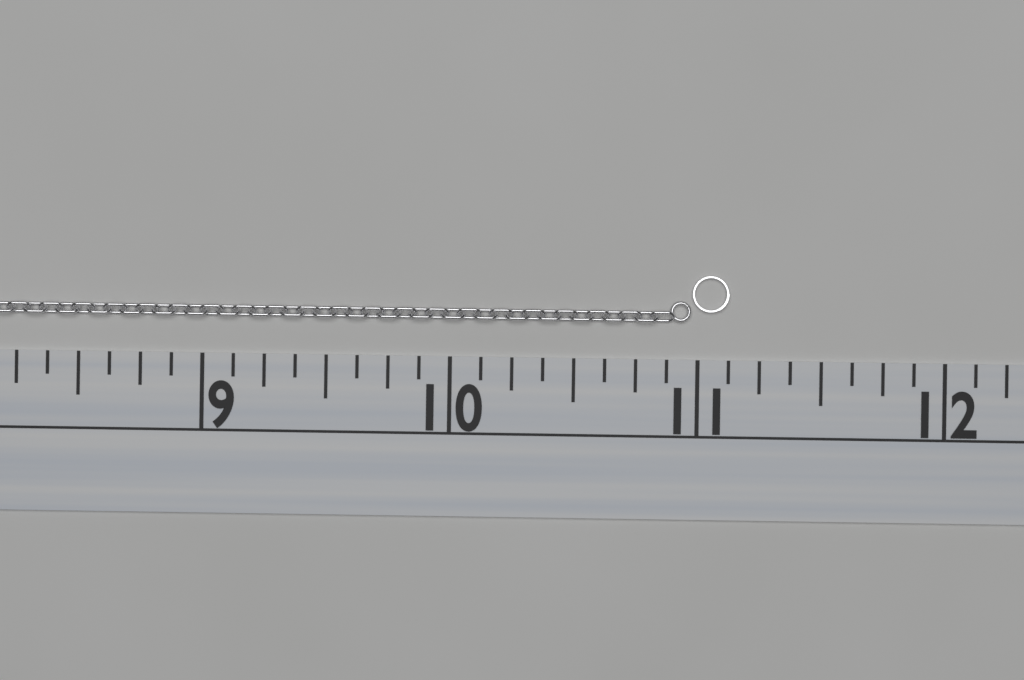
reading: 11.125 (no unit)
